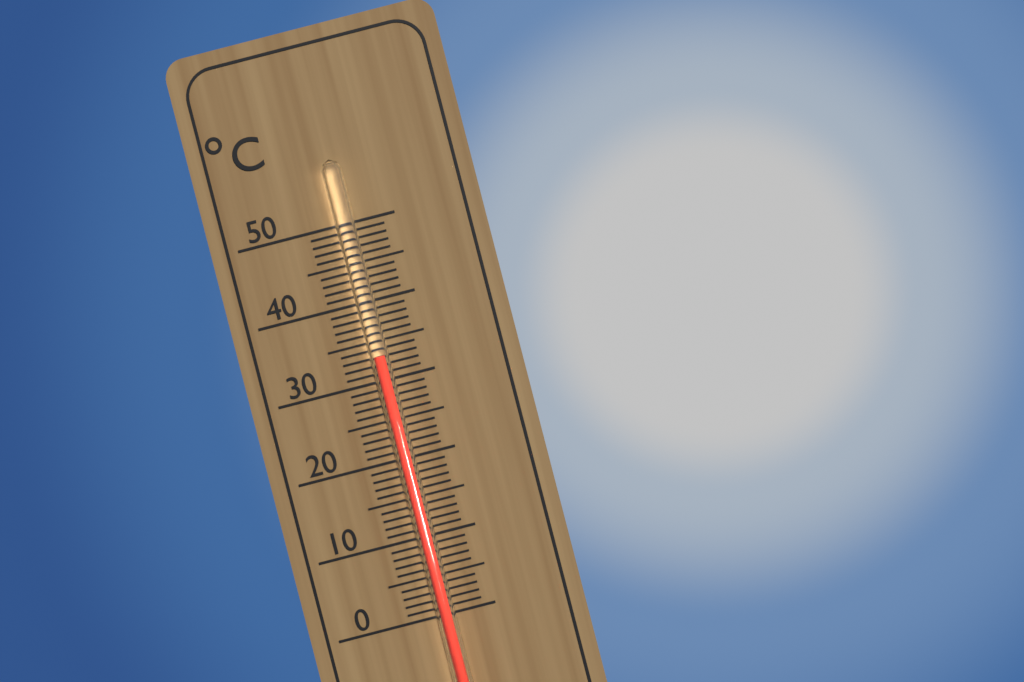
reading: 33 °C
